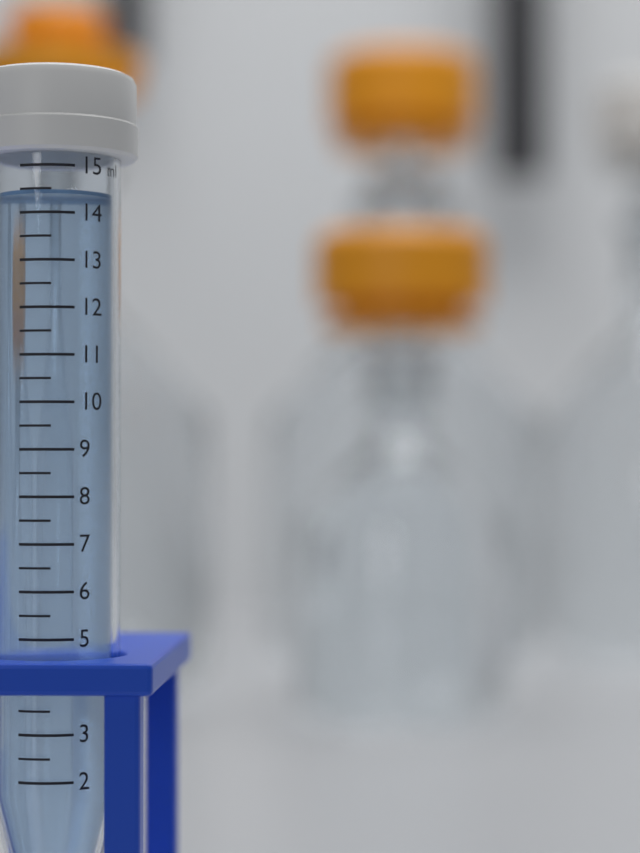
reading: 14.5 ml
